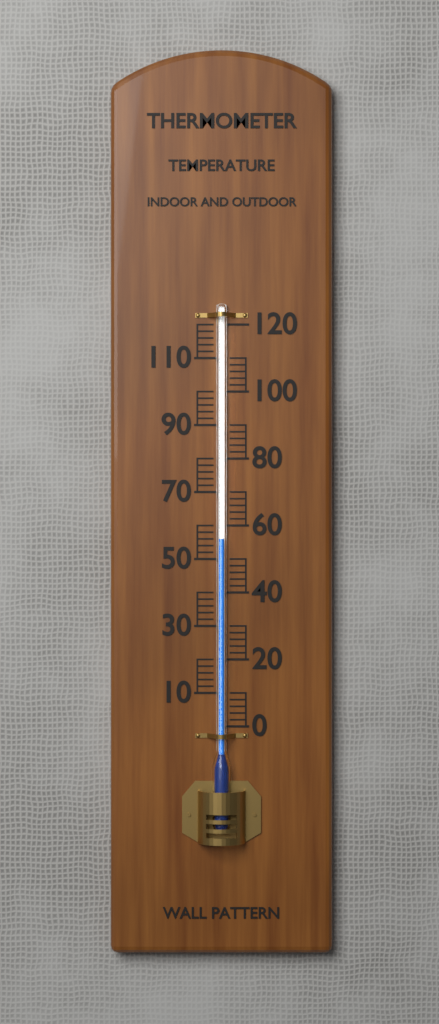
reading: 56 (no unit)
